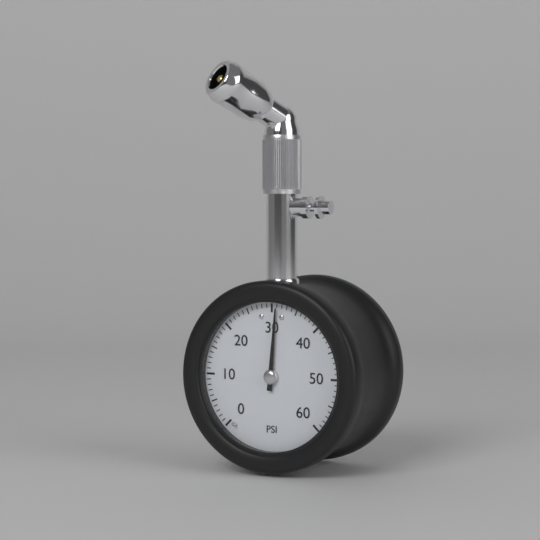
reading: 31 psi
